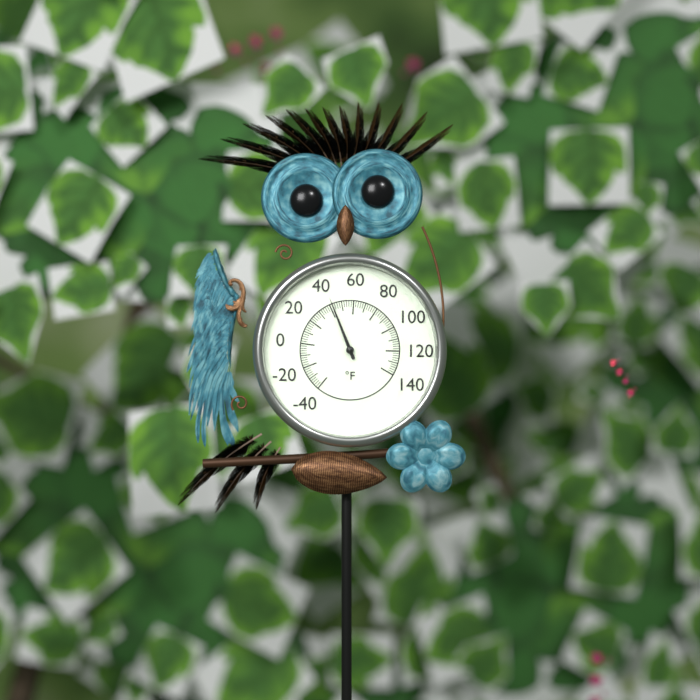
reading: 42 °F
